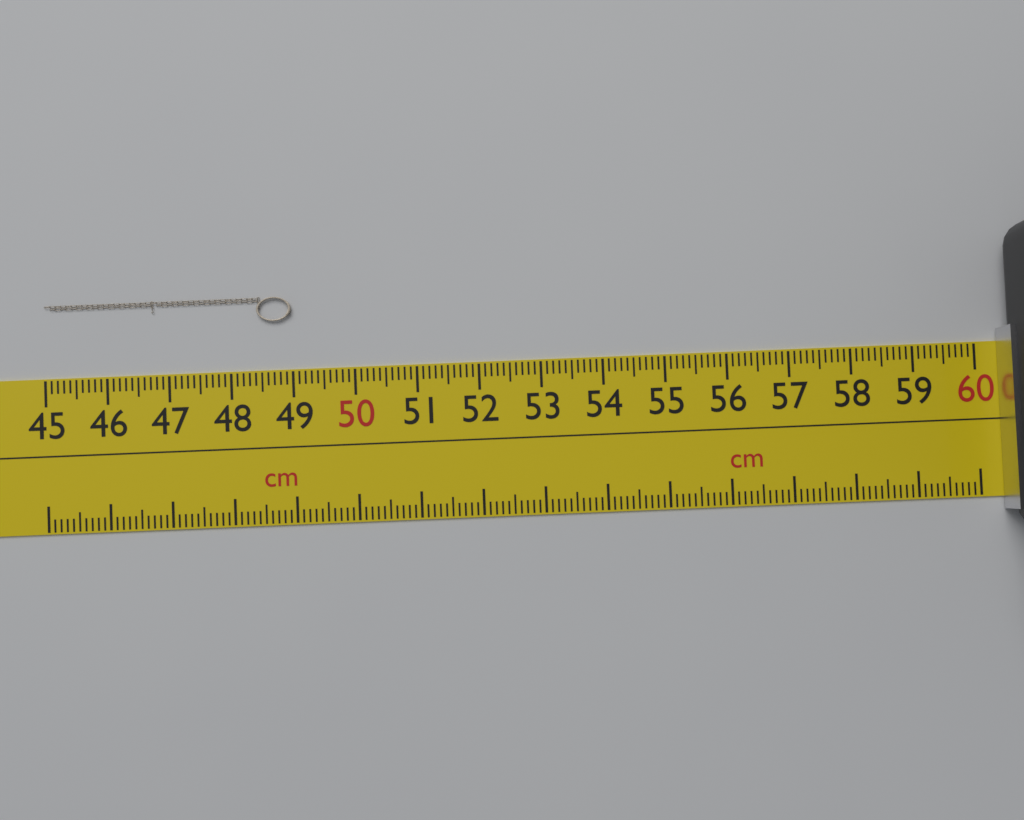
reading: 49.0 cm
